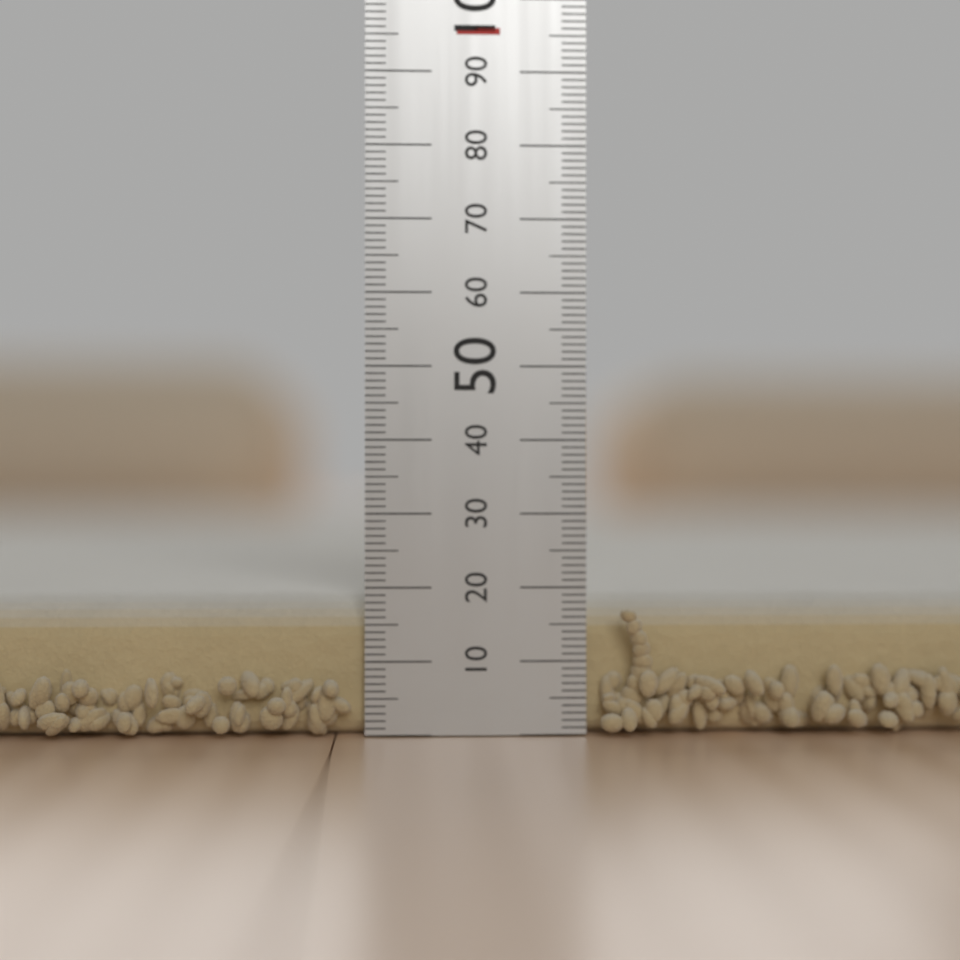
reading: 19 mm
